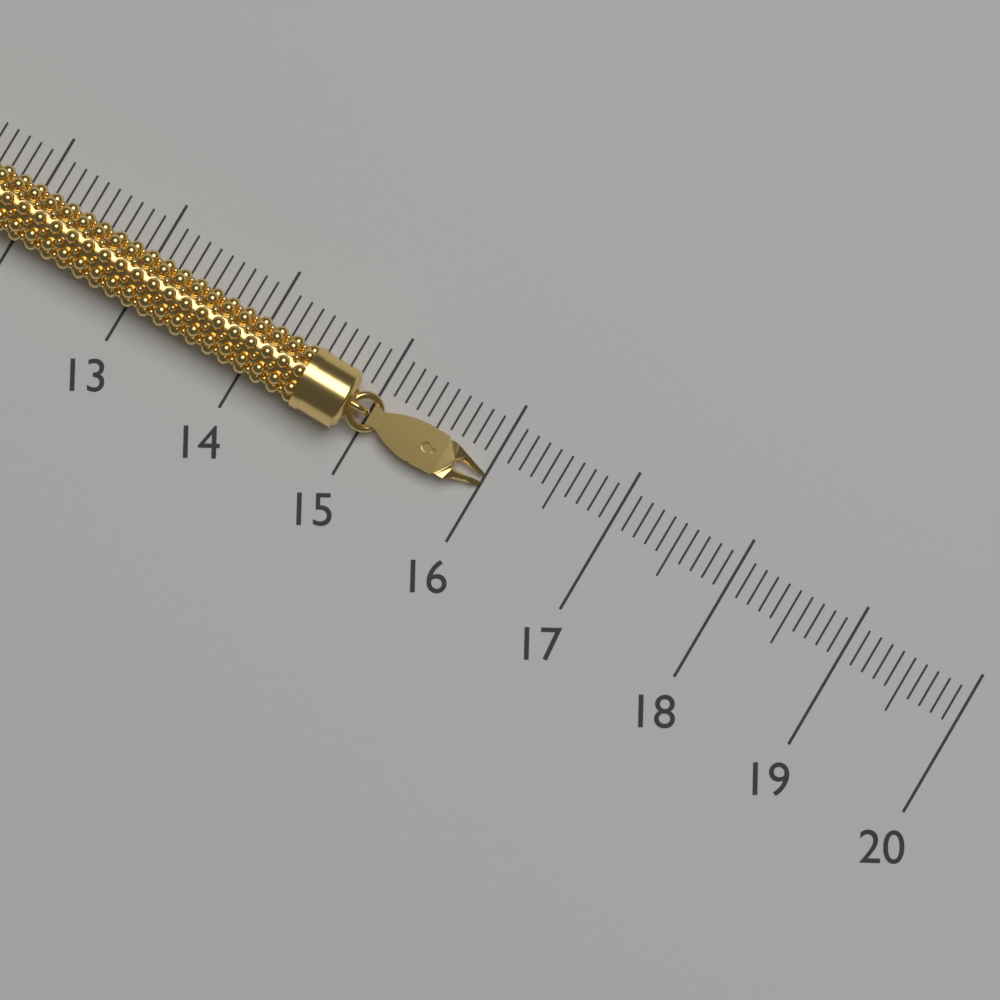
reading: 16.0 (no unit)
